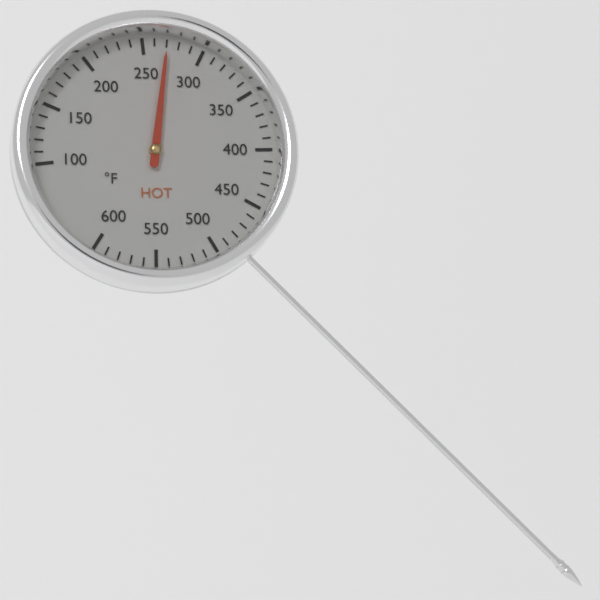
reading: 270 °F
